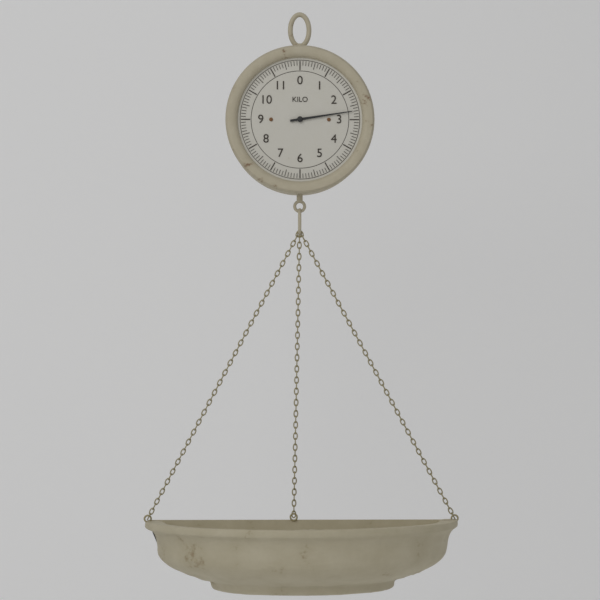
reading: 2.7 kg
